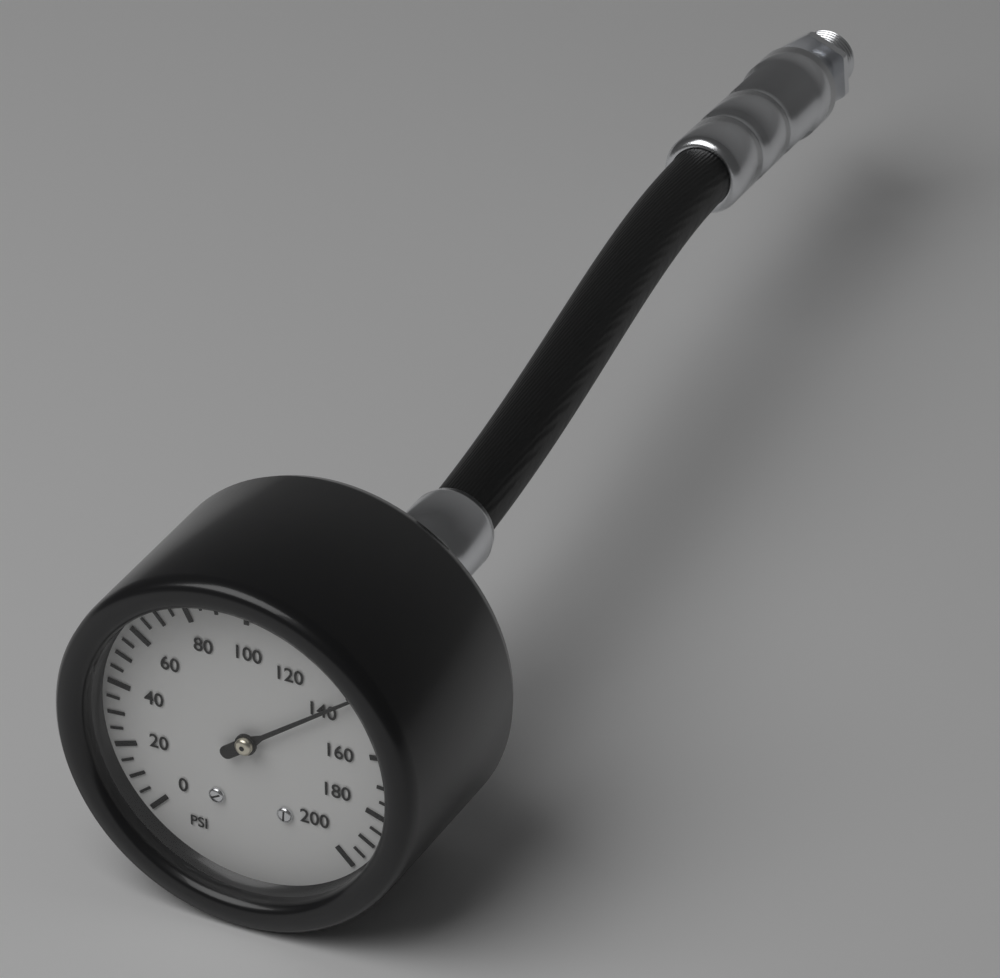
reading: 140 psi
